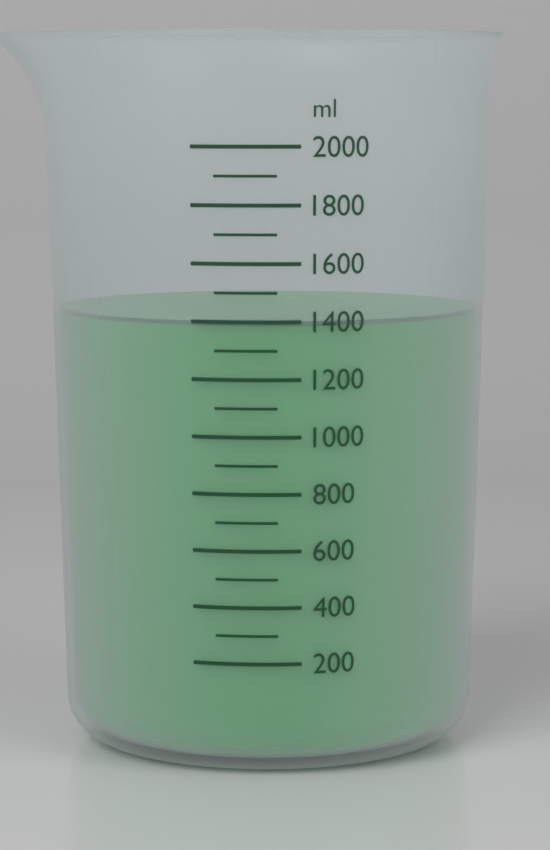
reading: 1400 ml
